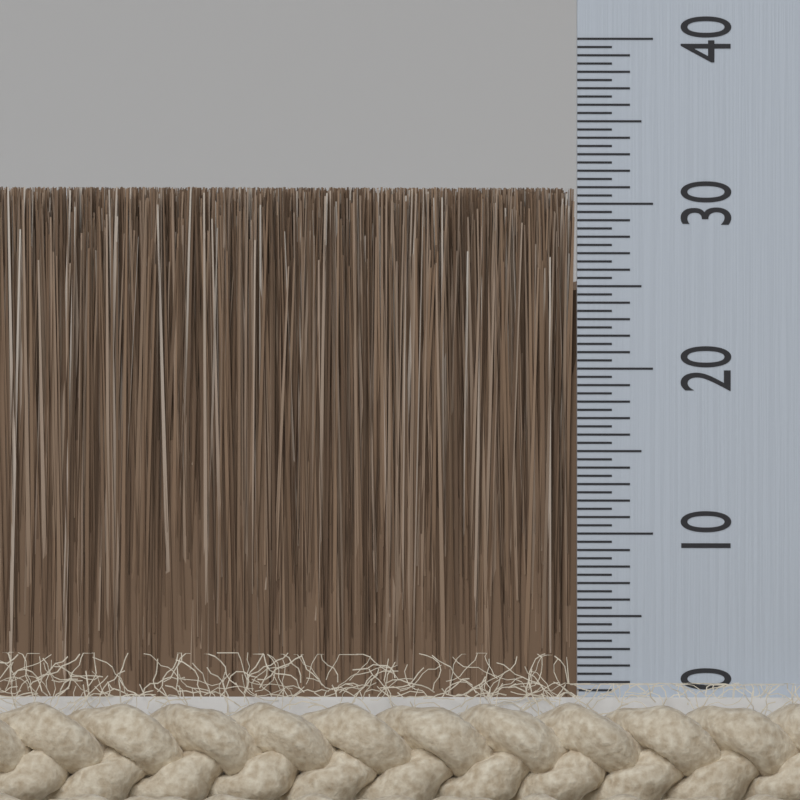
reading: 31.0 (no unit)
